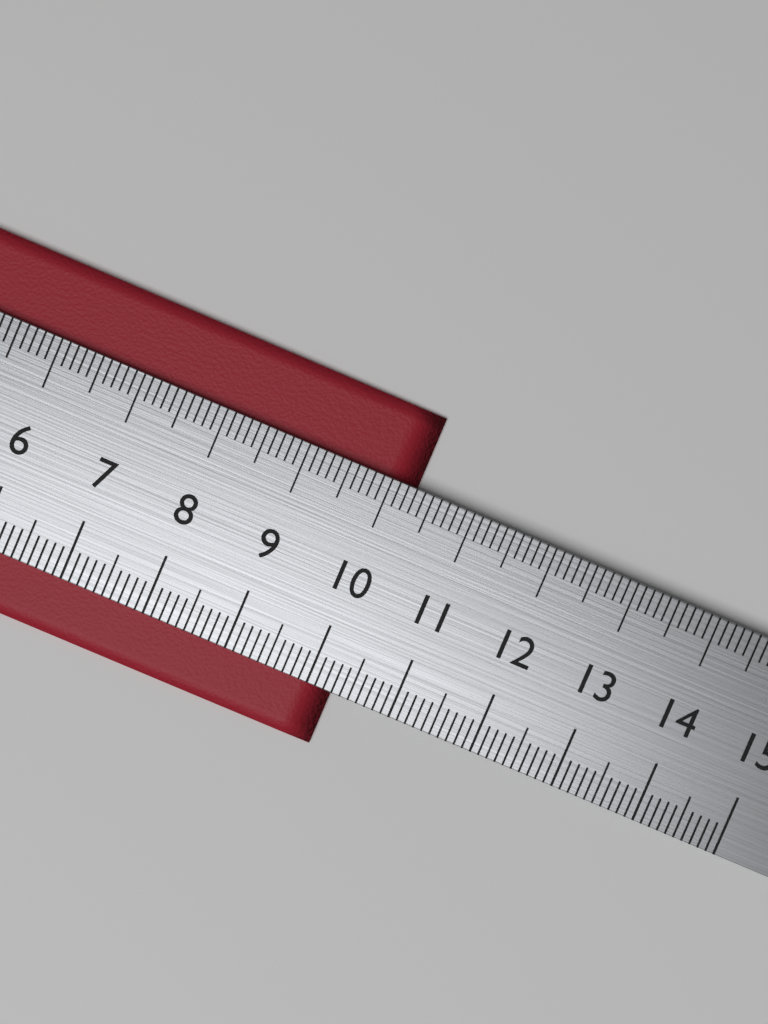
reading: 10.3 cm
